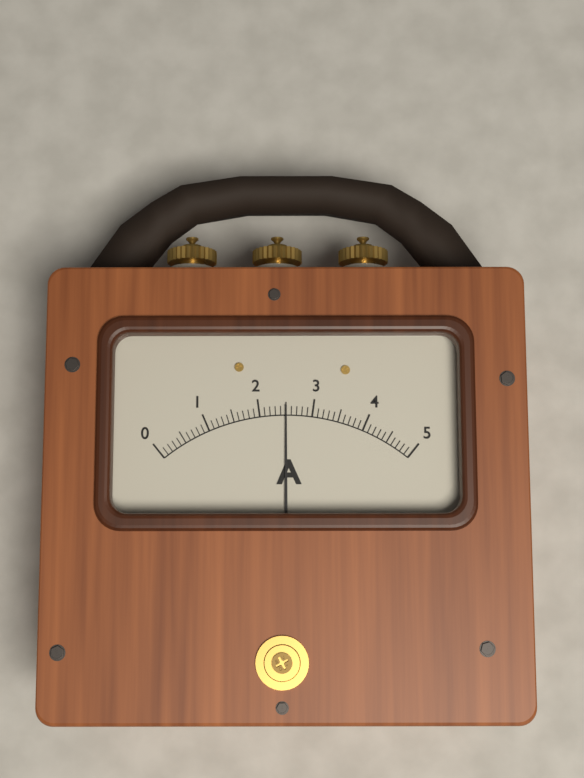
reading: 2.5 A
